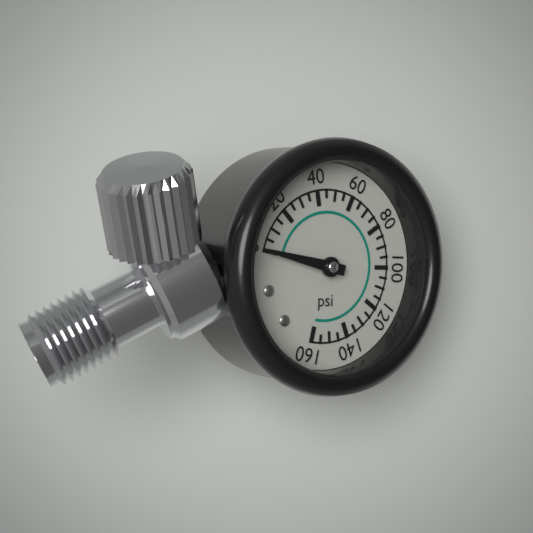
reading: 0 psi
